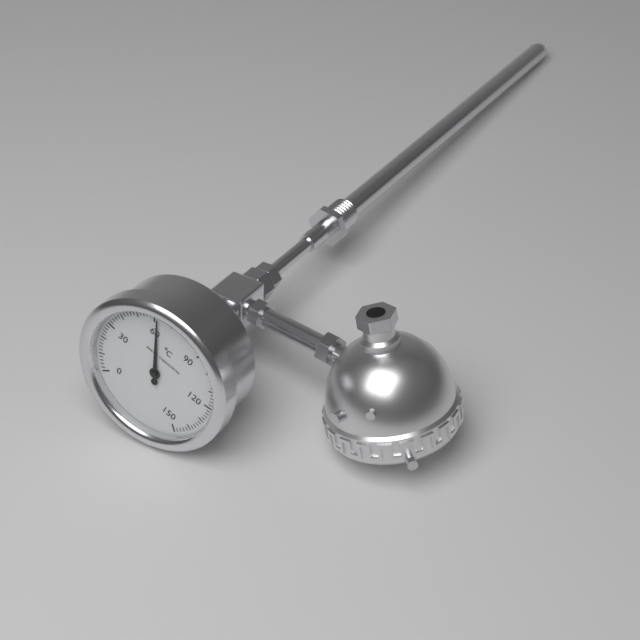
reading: 62 °C
